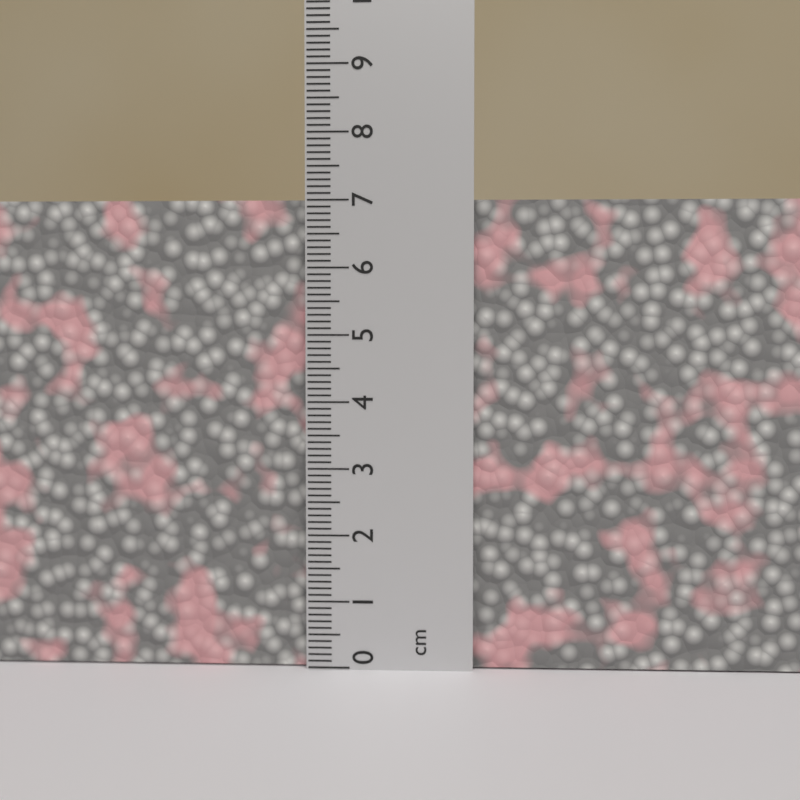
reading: 7.0 cm
